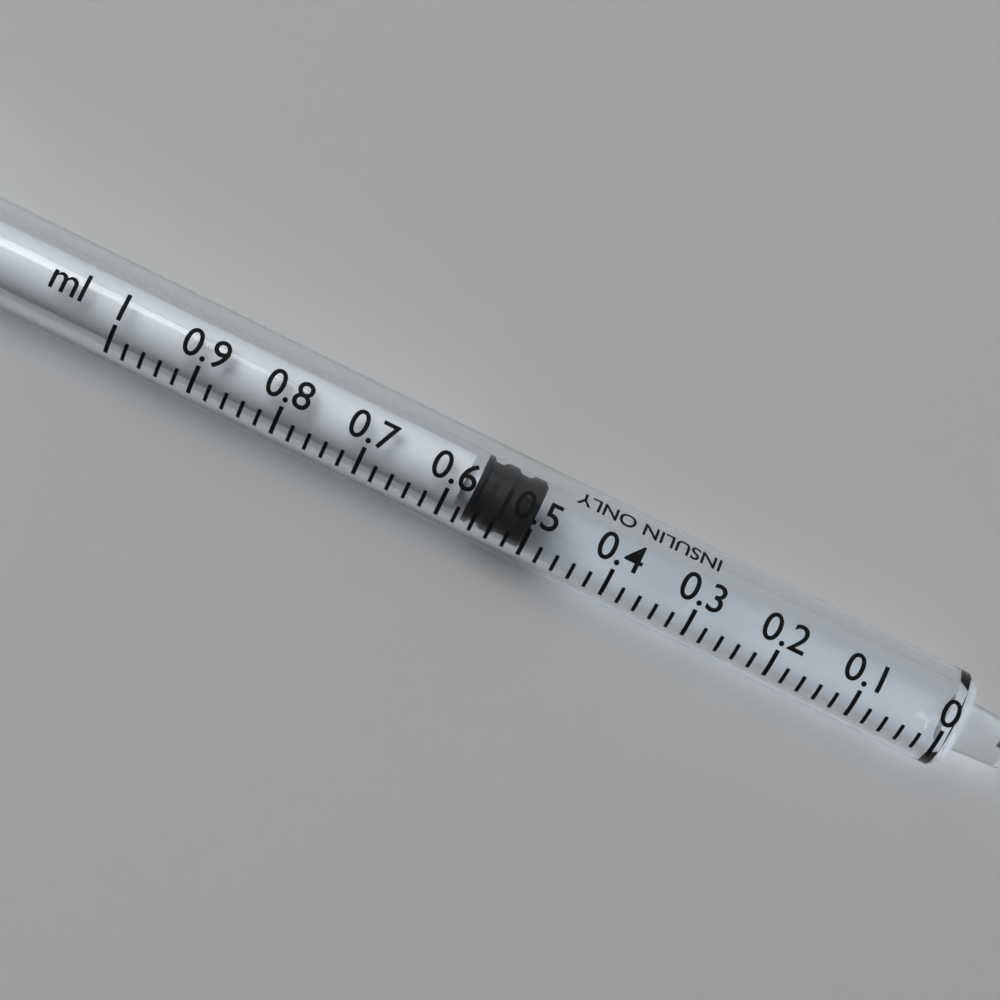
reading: 0.50 ml
